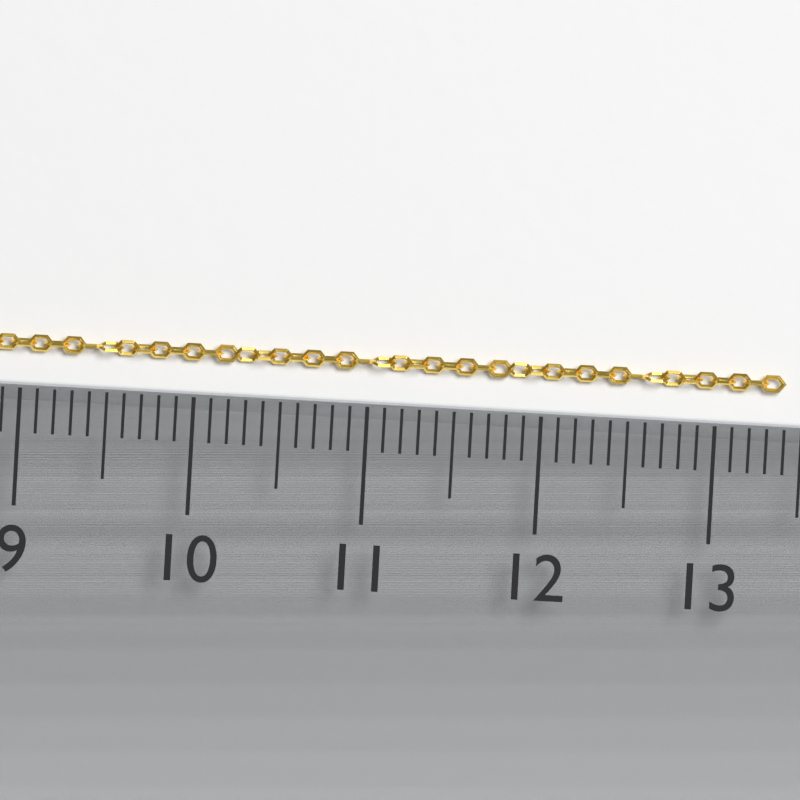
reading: 13.4 (no unit)
